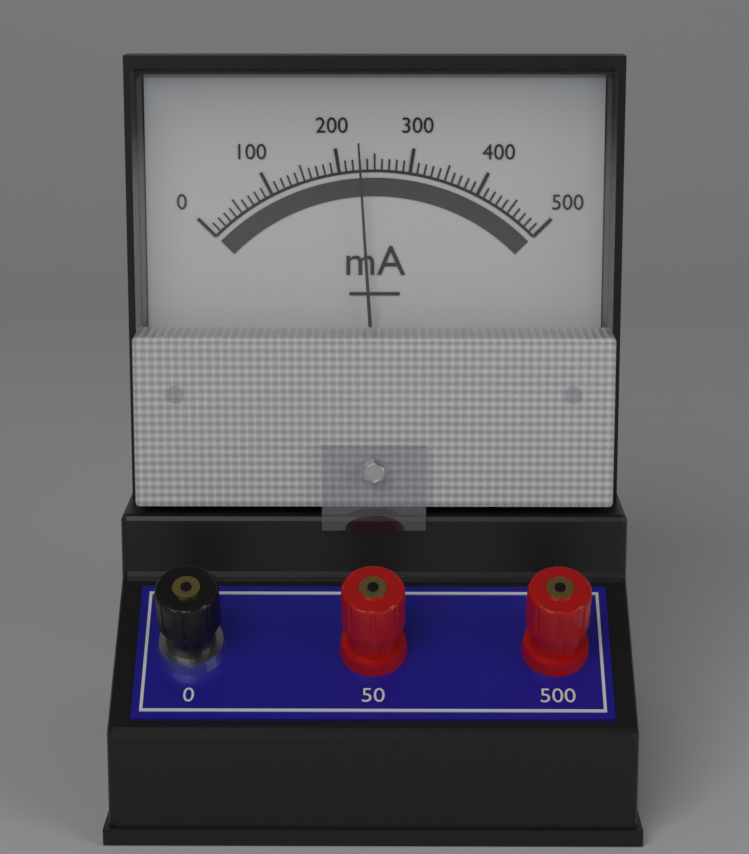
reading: 230 mA
